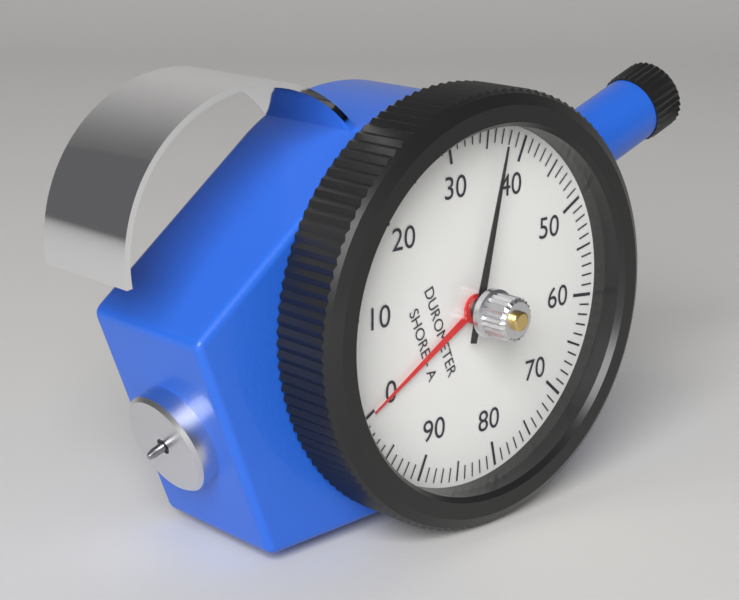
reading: 37 Shore A
